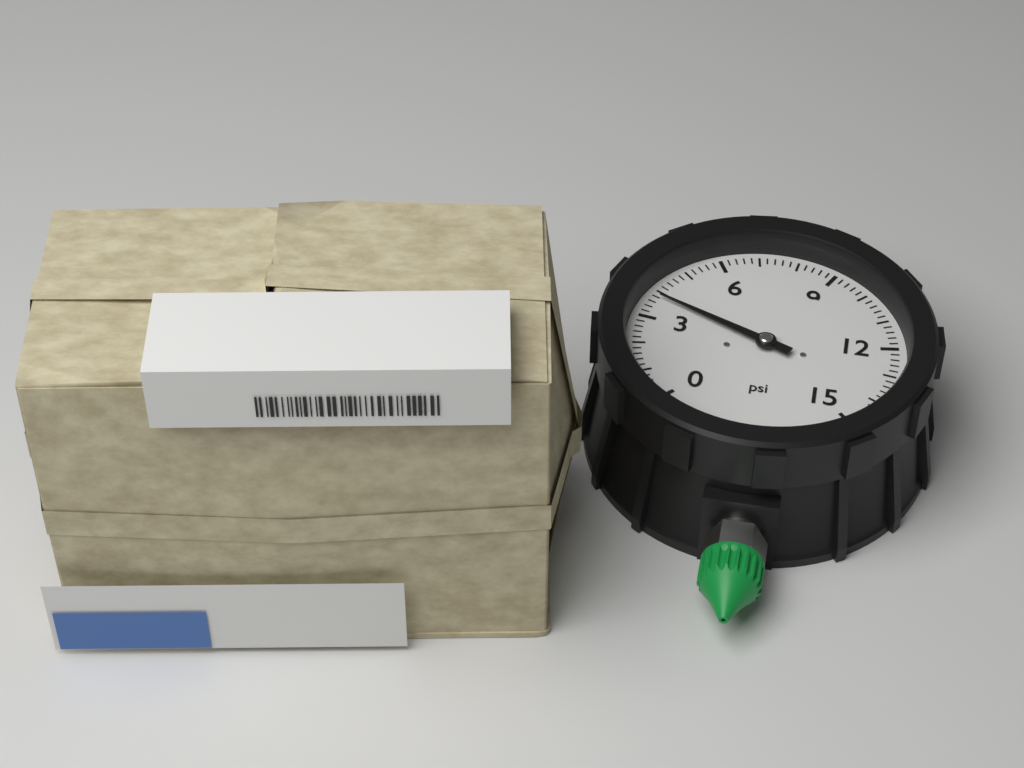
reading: 3.8 psi
